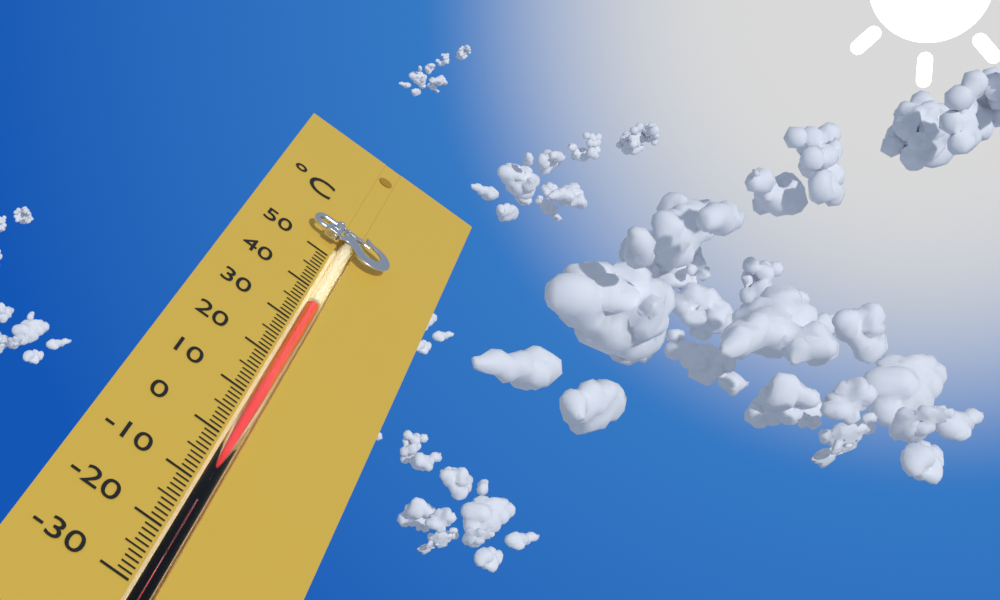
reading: 36 °C
